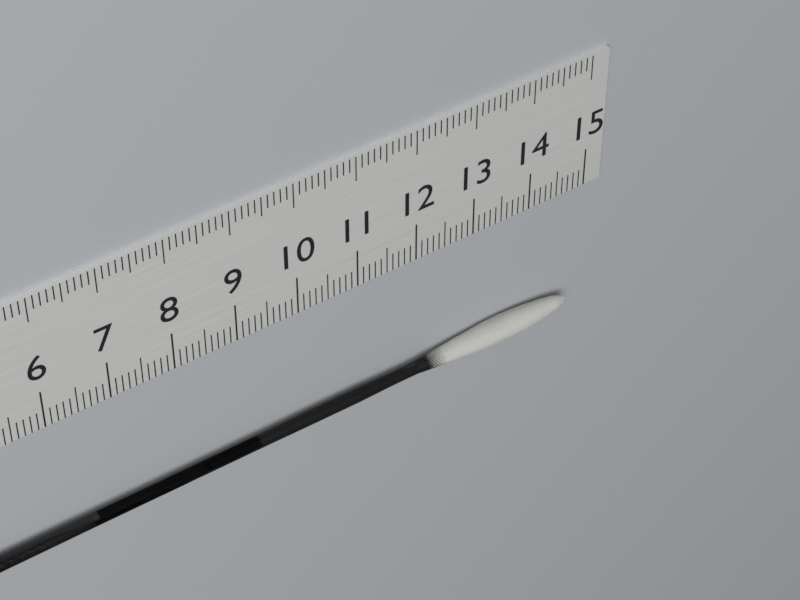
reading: 14.7 cm
